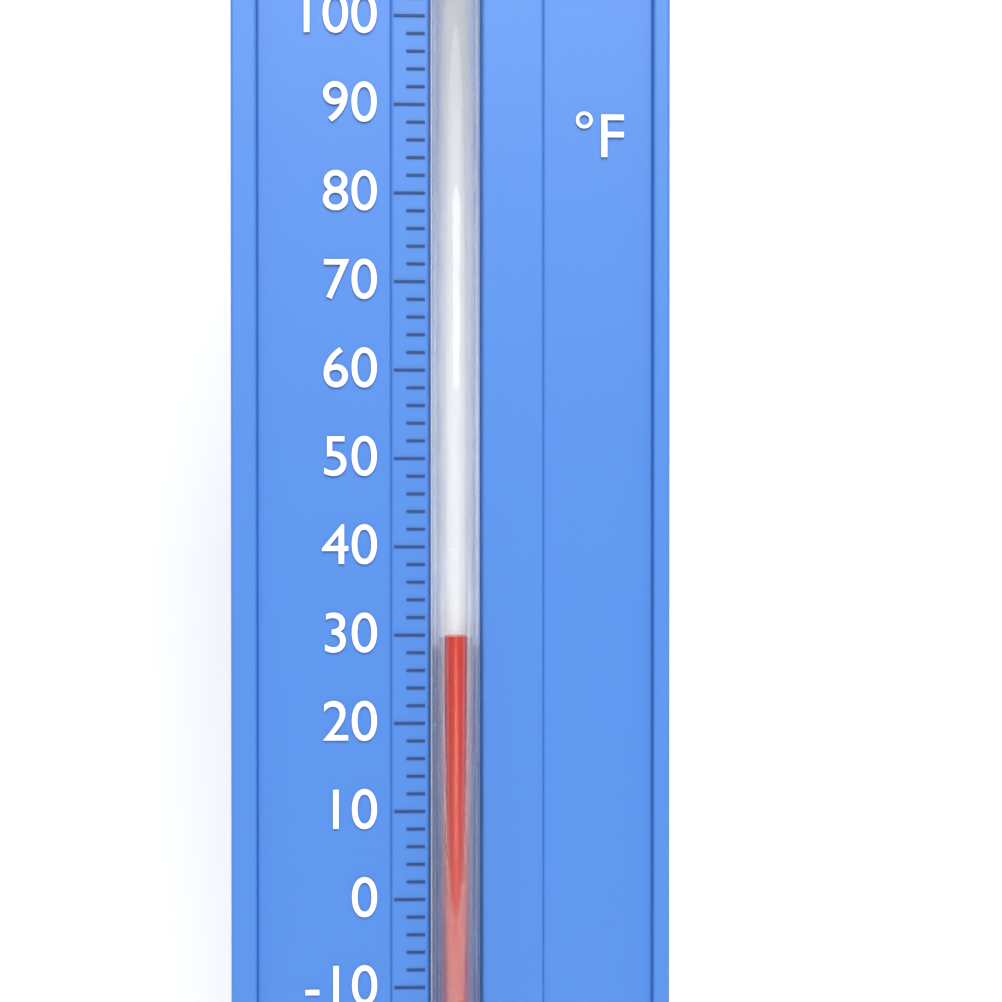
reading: 30 °F
